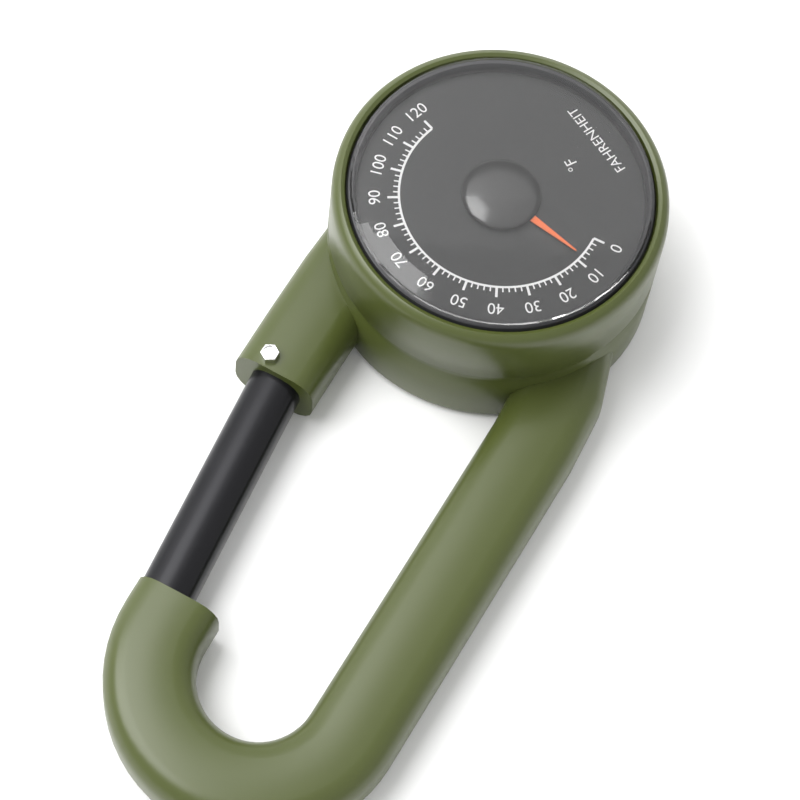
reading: 8 °F
